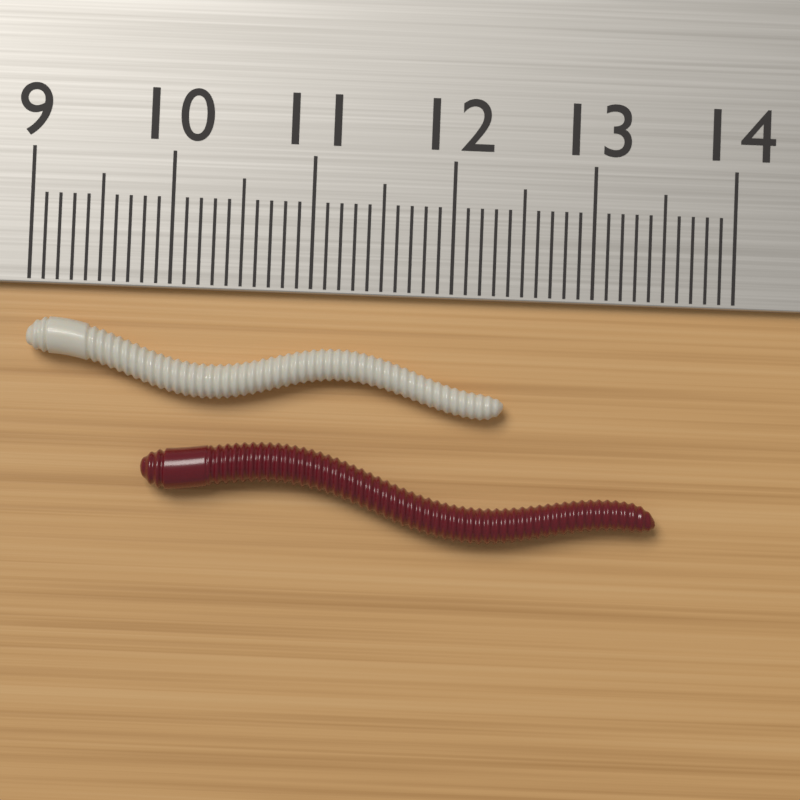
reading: 12.4 cm
